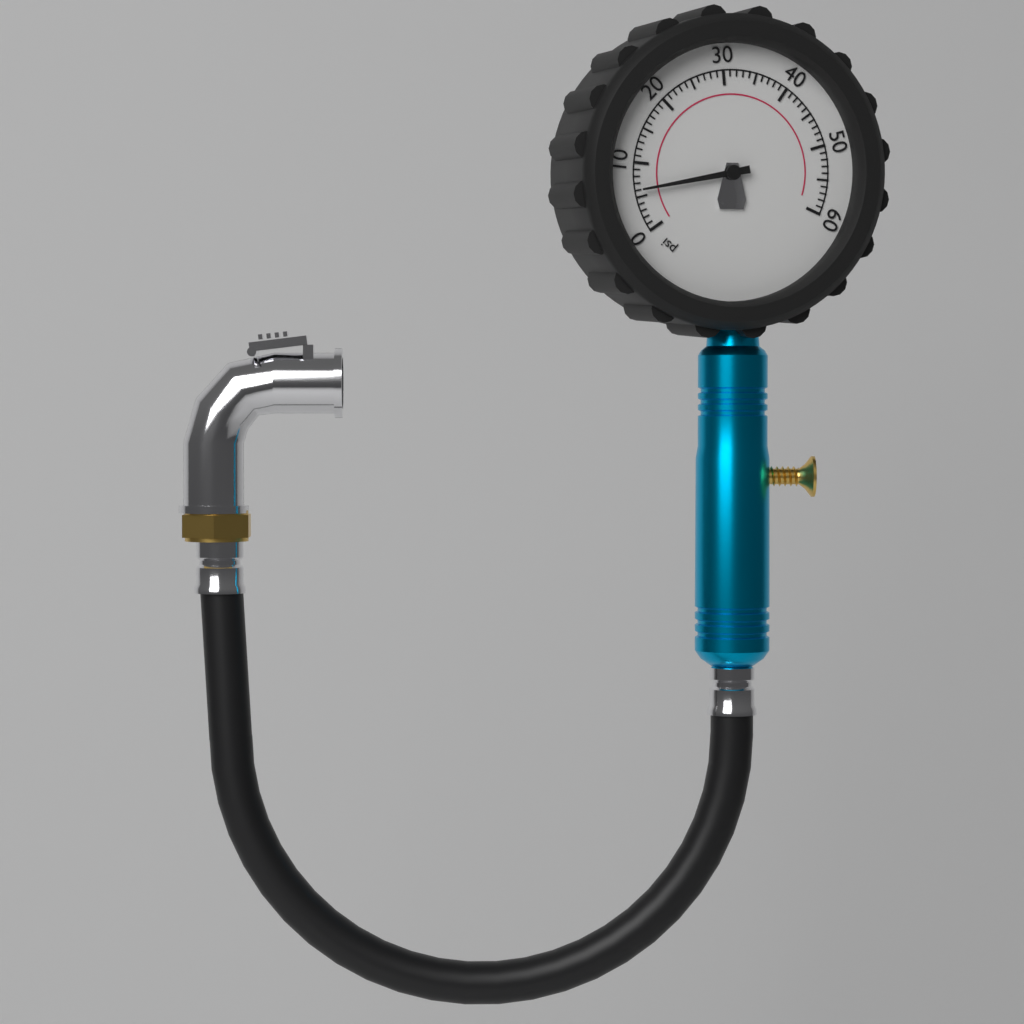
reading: 6 psi
